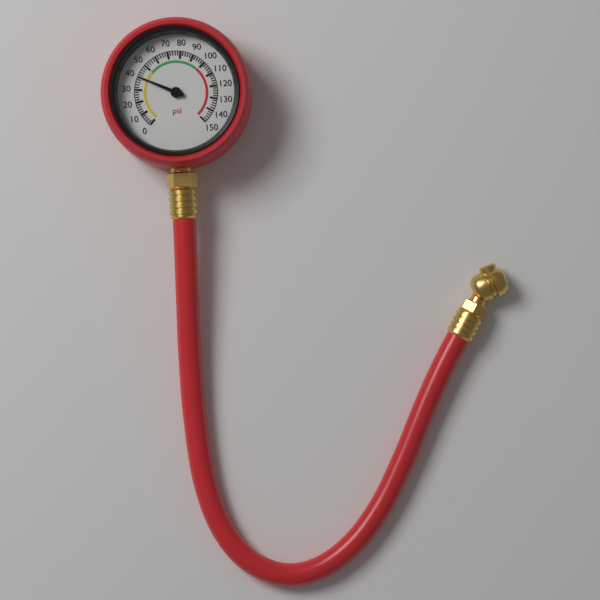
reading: 40 psi
